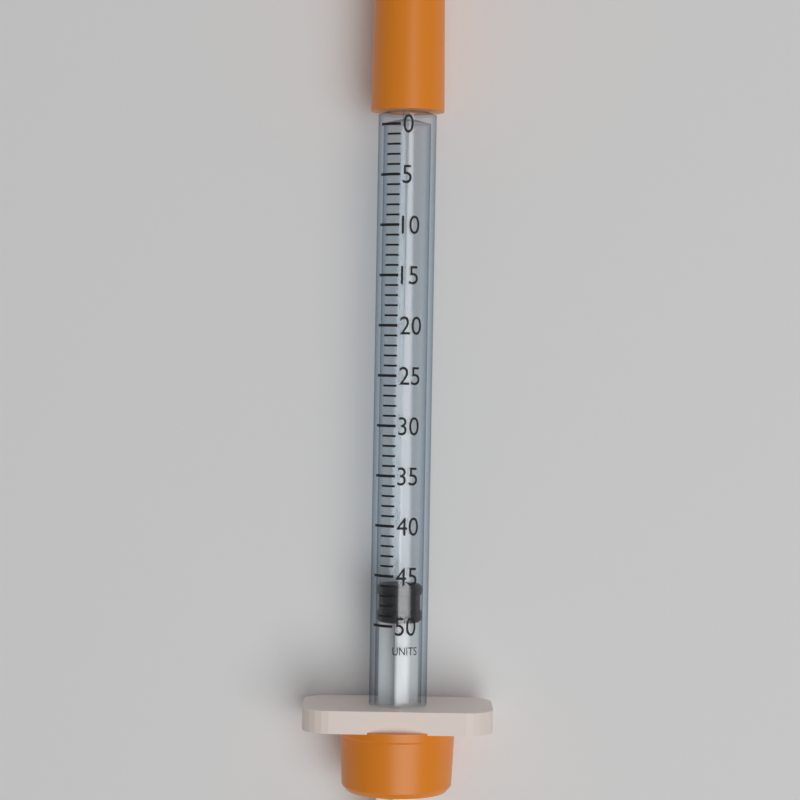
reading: 46 units
